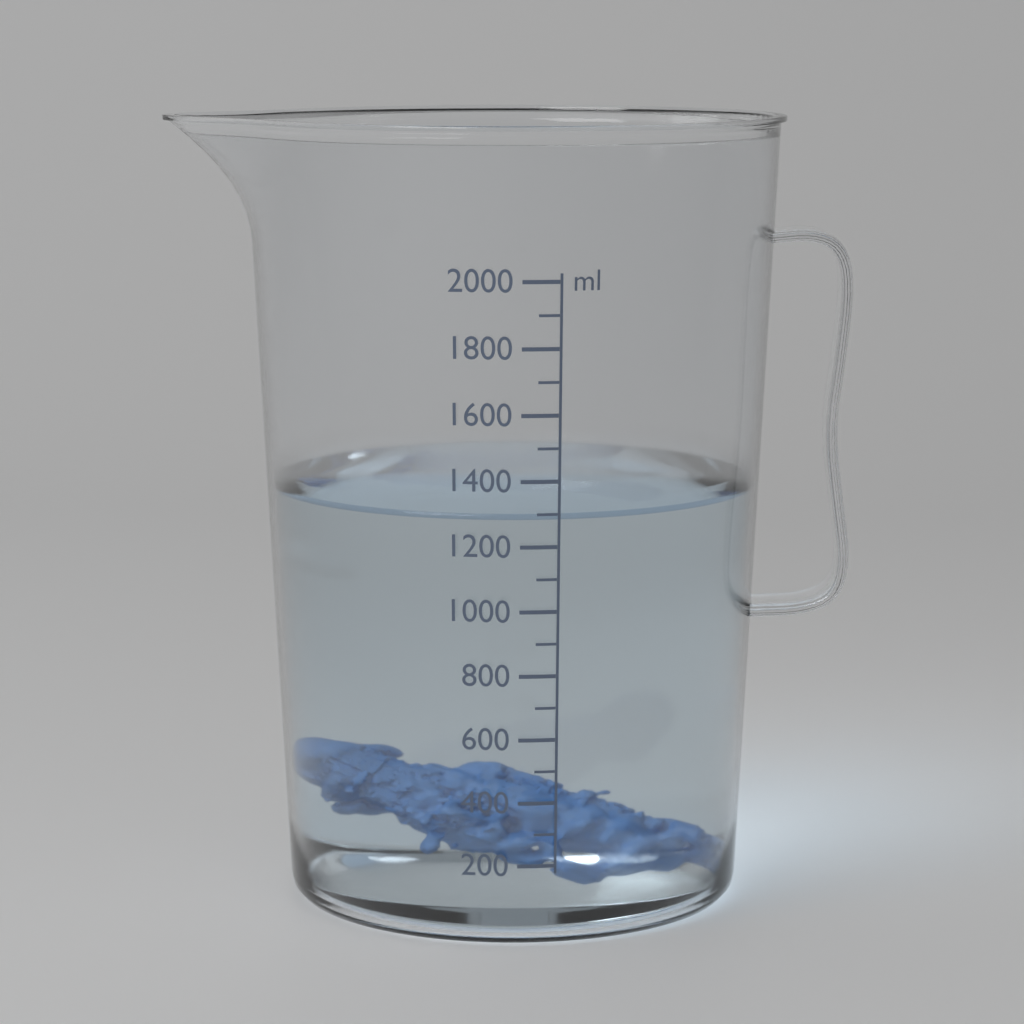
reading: 1300 ml
